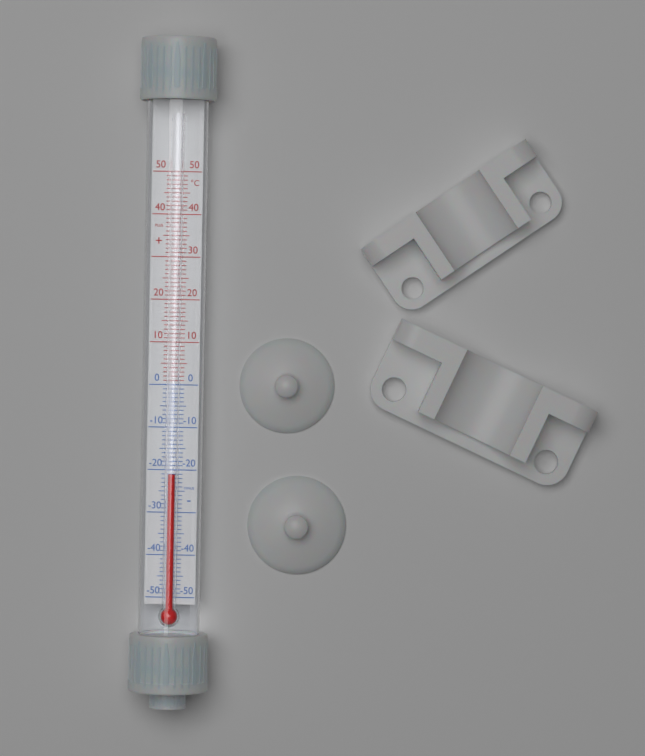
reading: -21 °C
